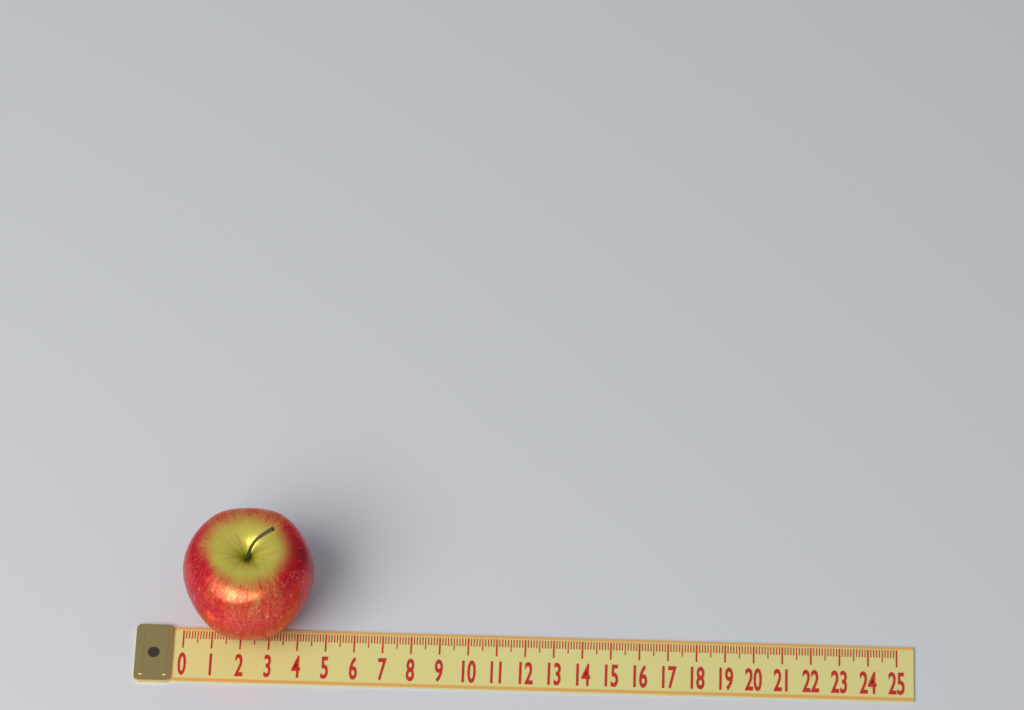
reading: 4.6 (no unit)
